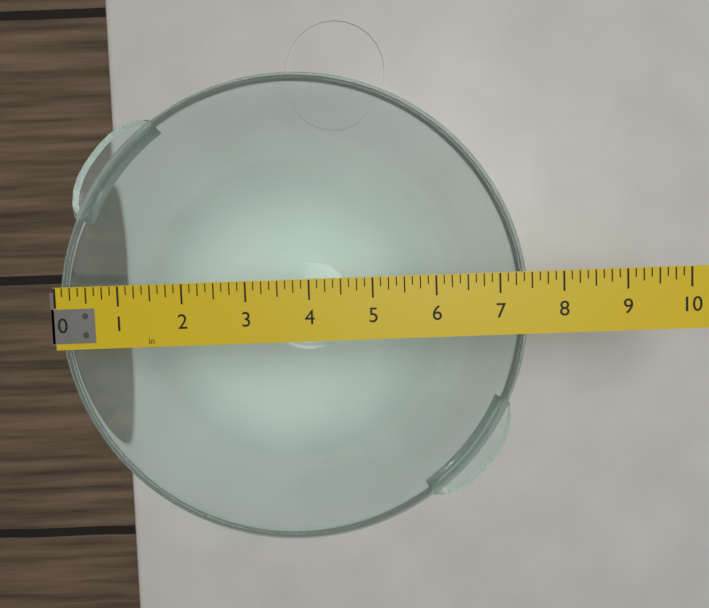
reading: 7.500 in
